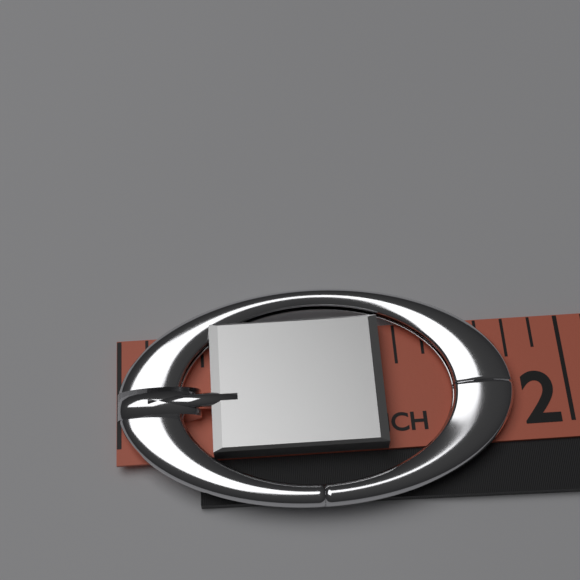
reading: 1.750 in
